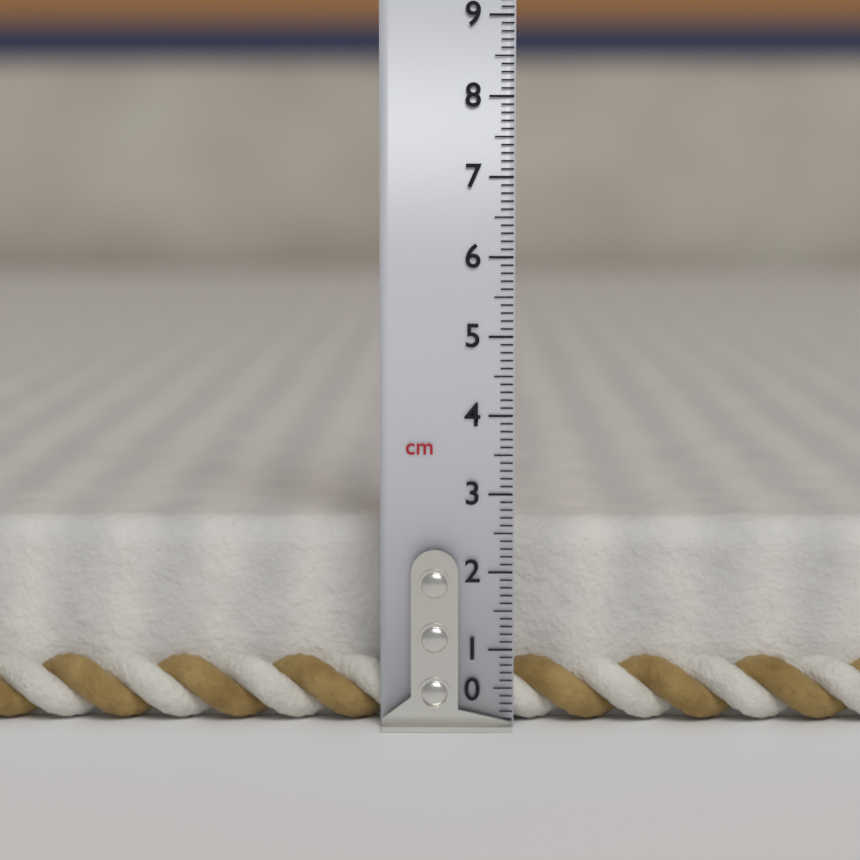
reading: 2.6 cm
